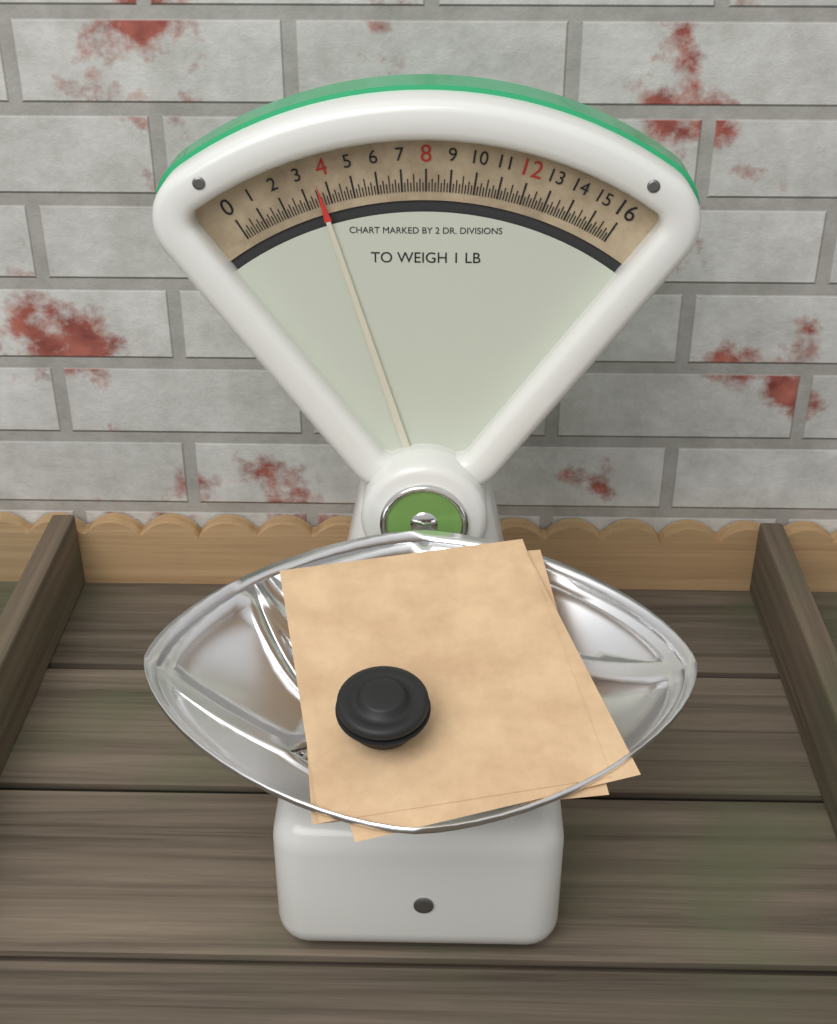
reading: 3.625 oz
